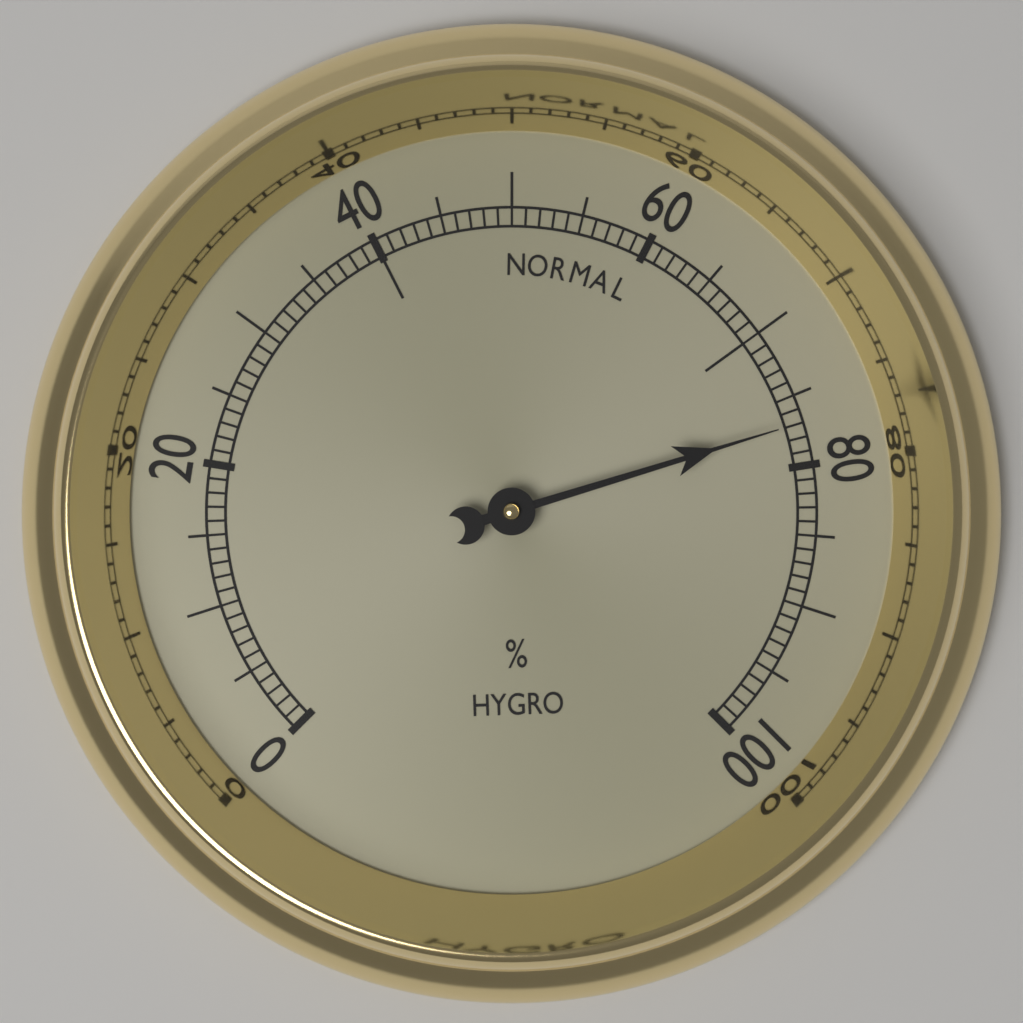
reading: 77 %
